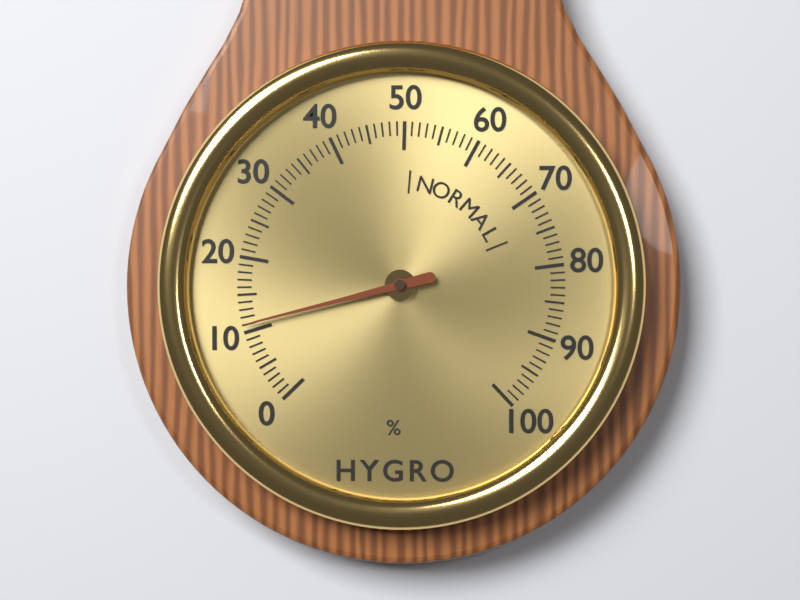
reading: 11 %
